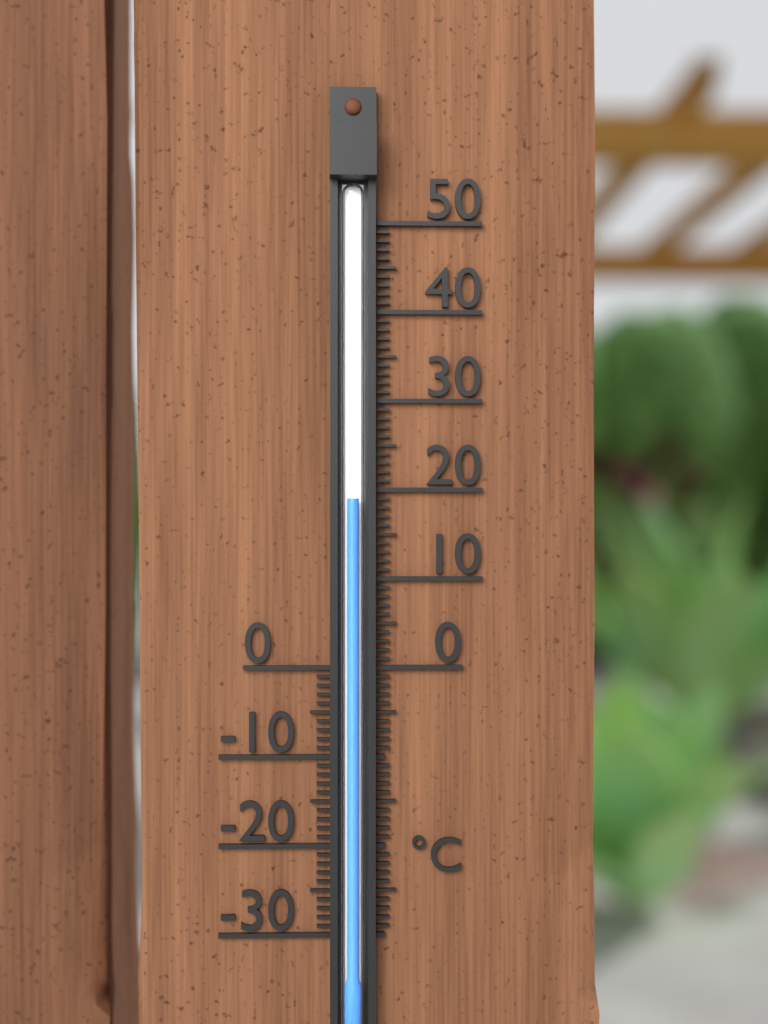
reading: 19 °C
